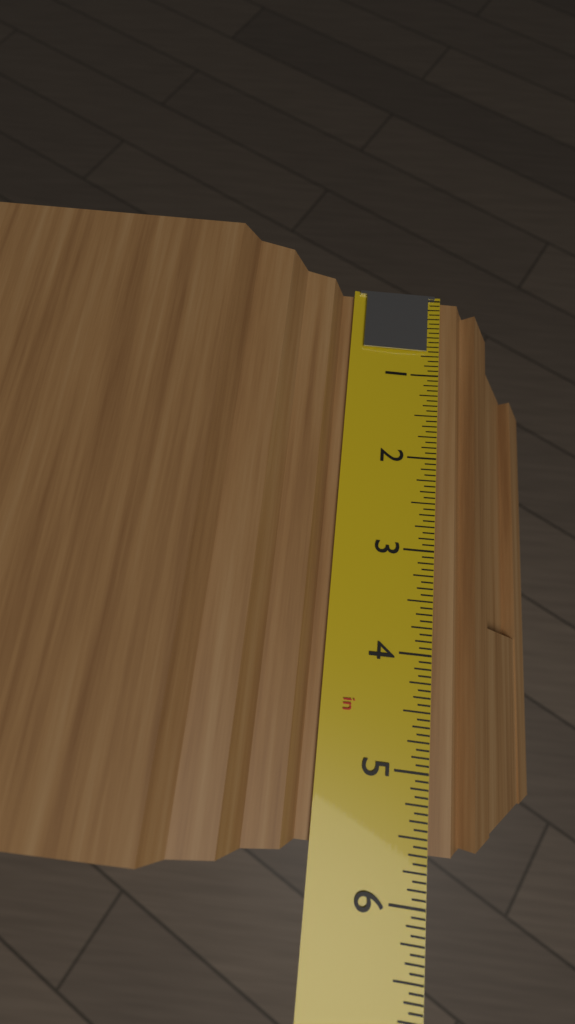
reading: 5.6250 in
